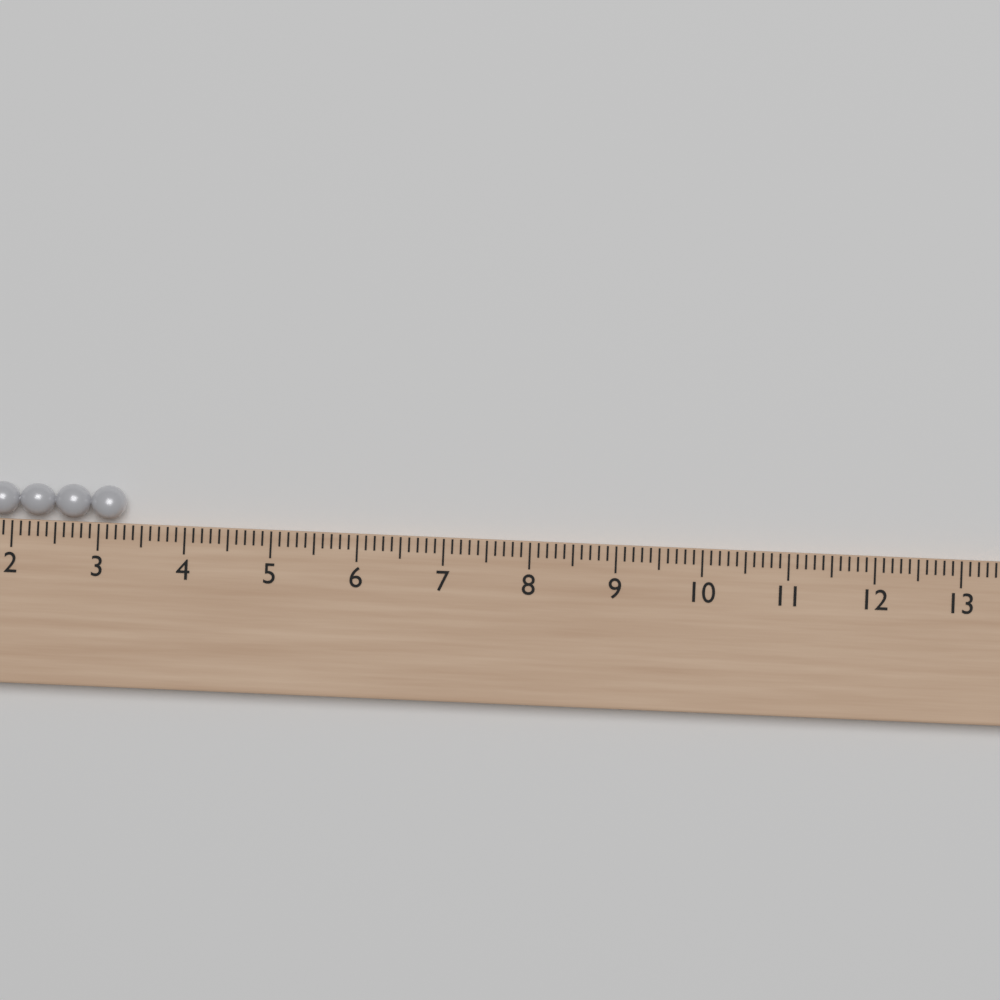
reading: 3.3 (no unit)
